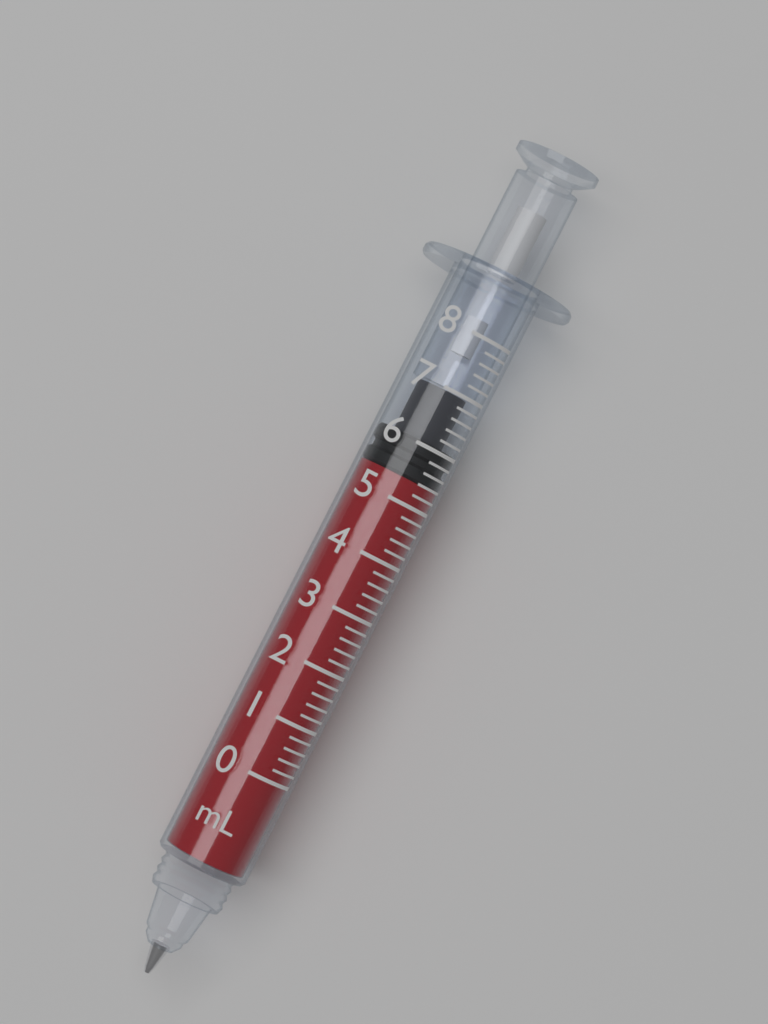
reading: 5.4 mL
